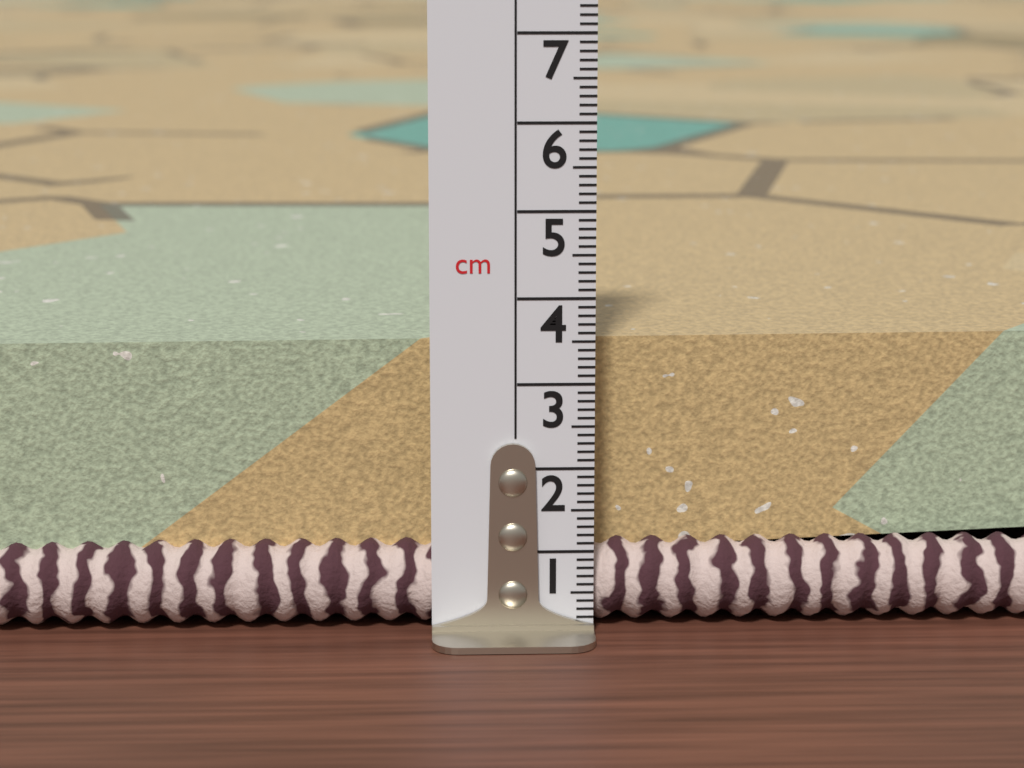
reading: 3.4 cm
